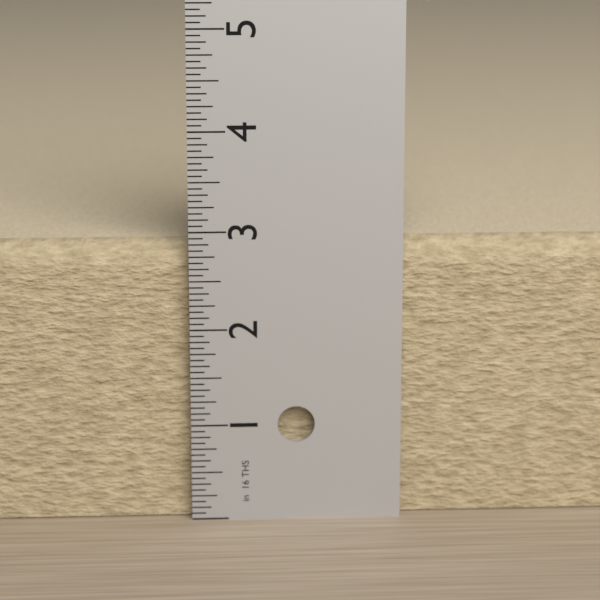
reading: 2.8750 in
